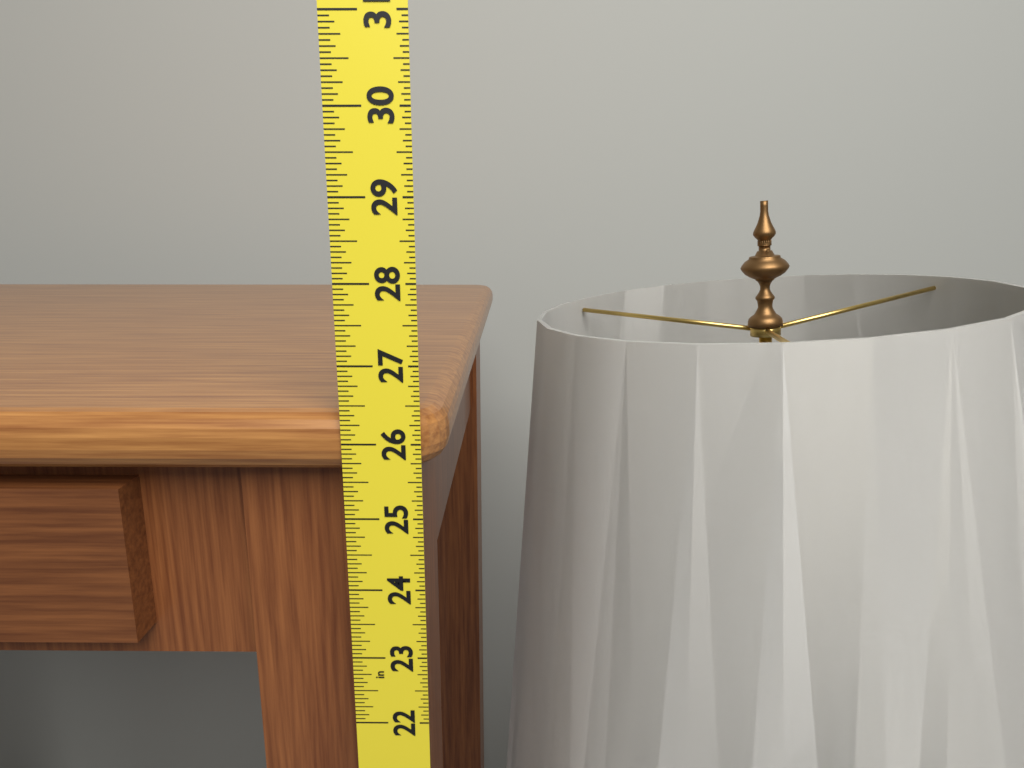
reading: 26.3750 in
